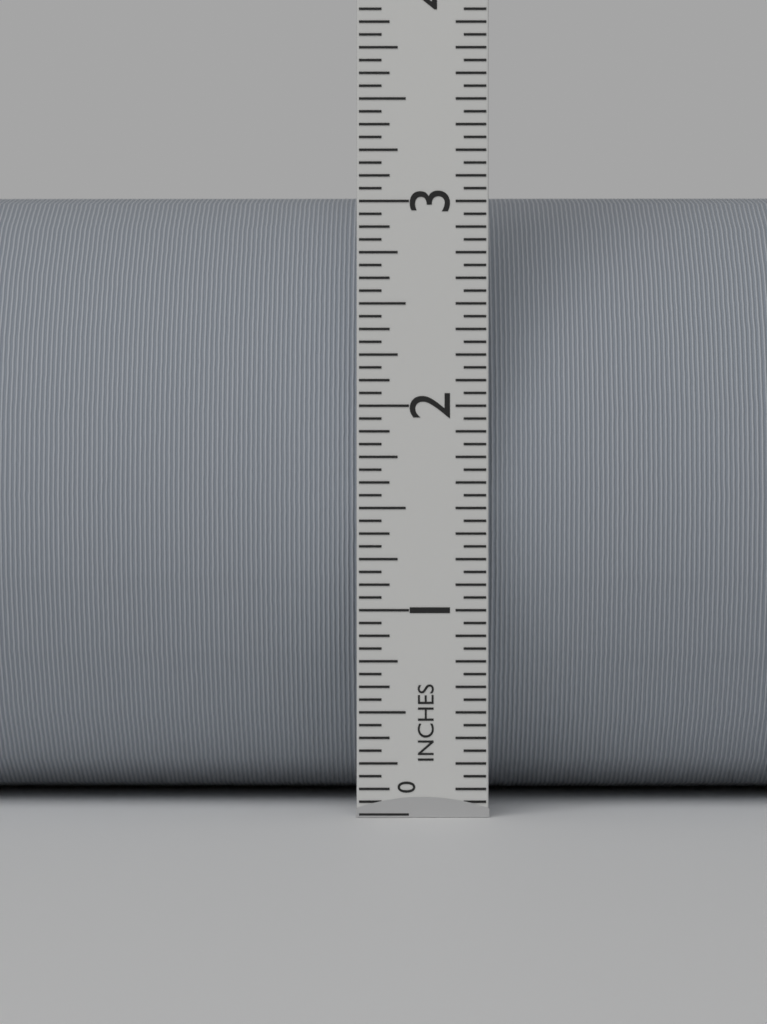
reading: 3.1250 in
